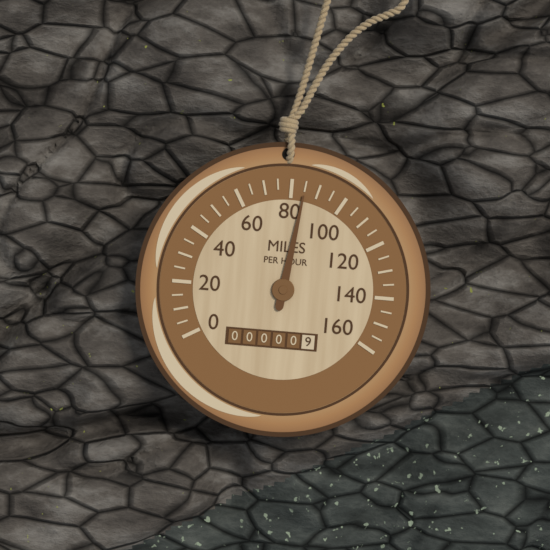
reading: 85 mph
